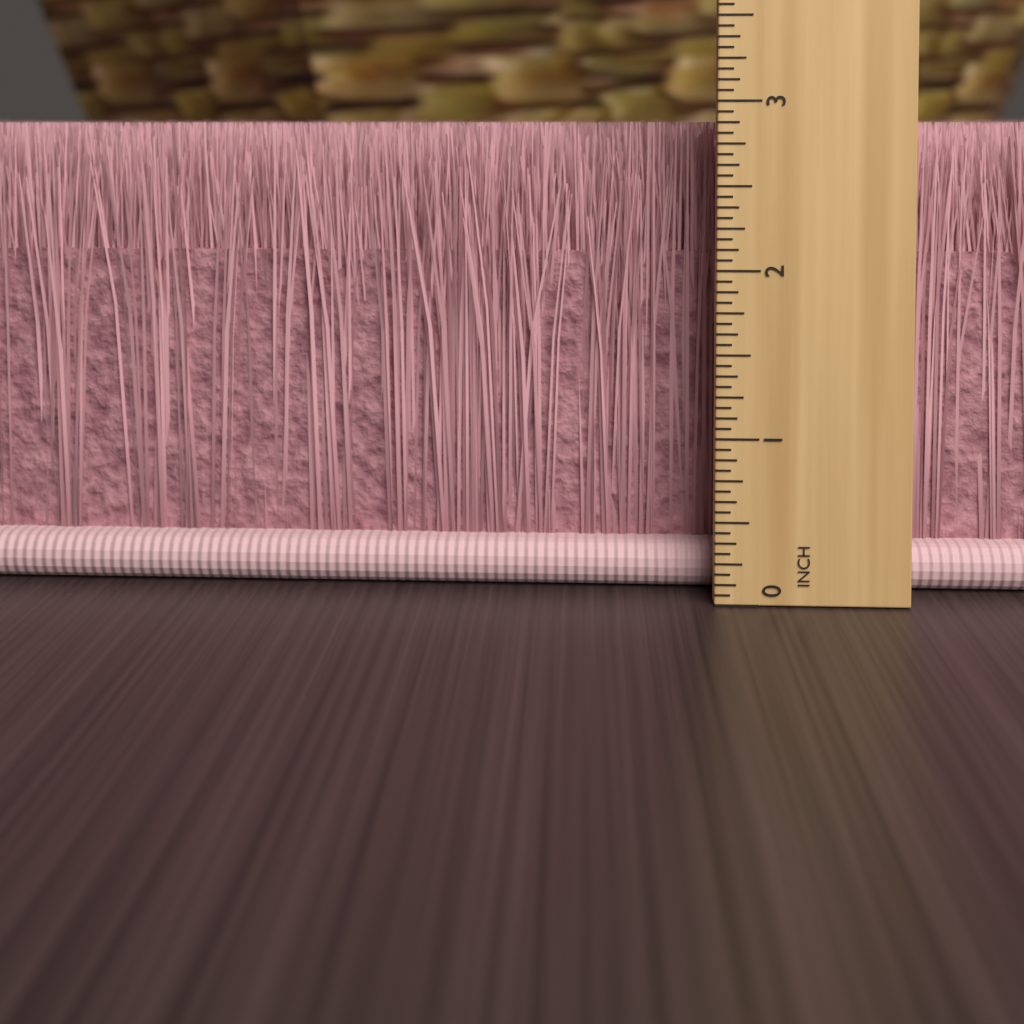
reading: 2.8750 inch
